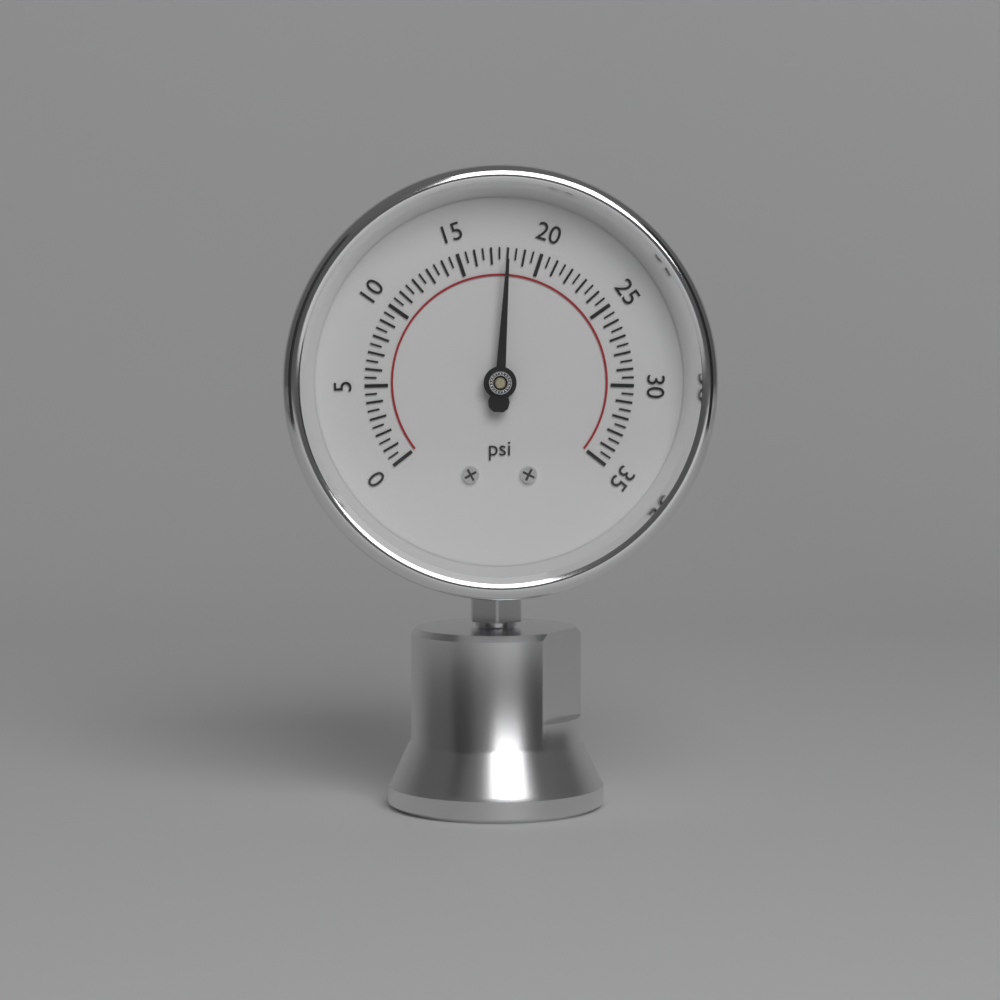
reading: 18.0 psi
